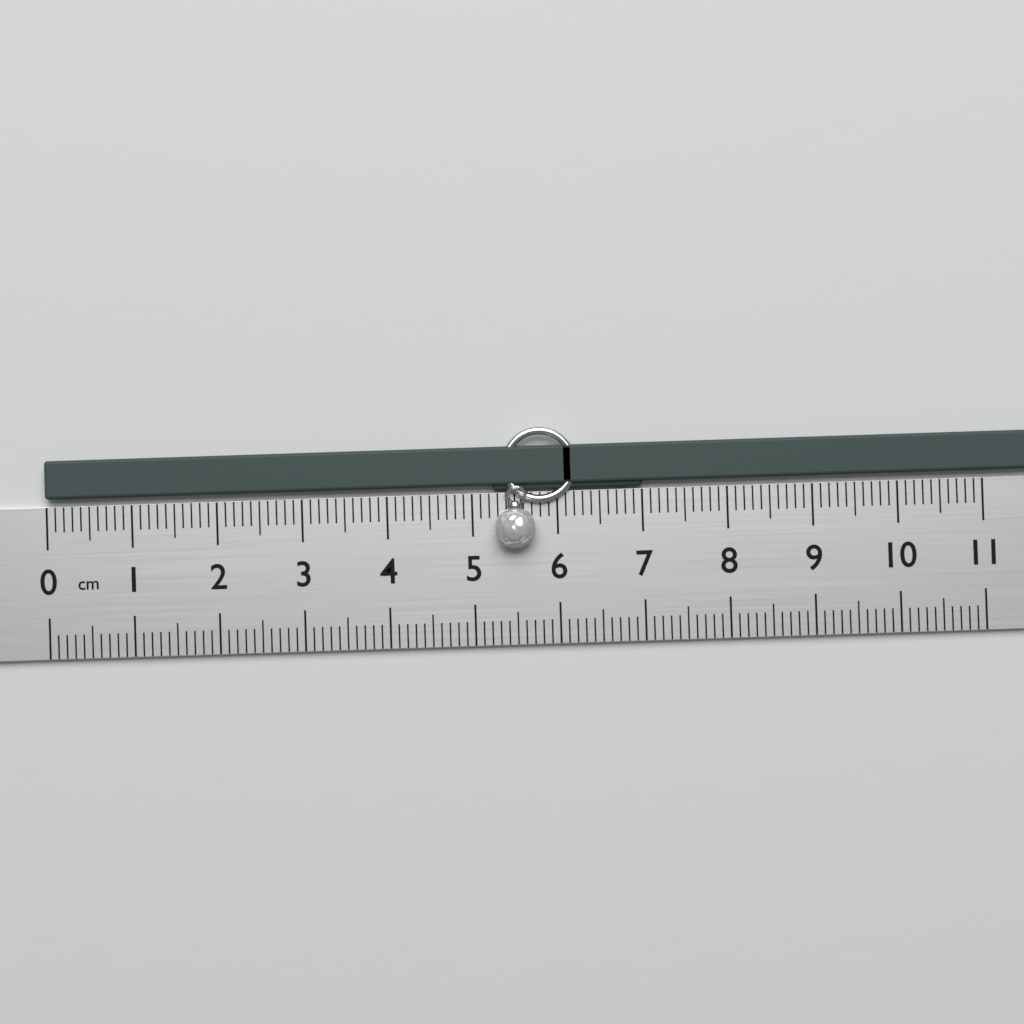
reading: 6.2 cm
